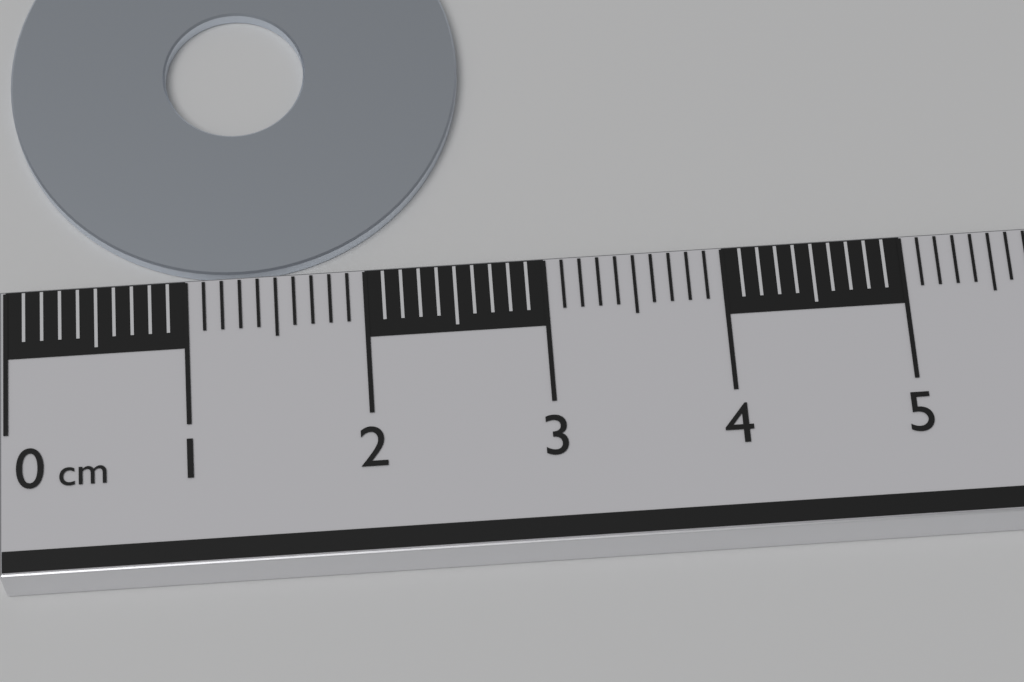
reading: 2.6 cm
